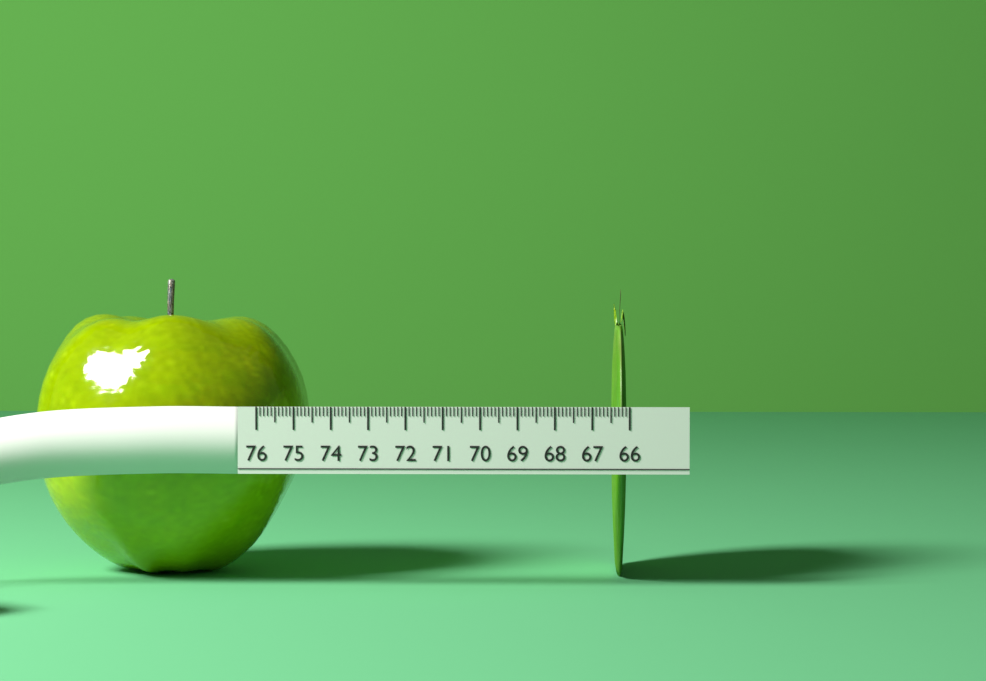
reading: 66.4 (no unit)
